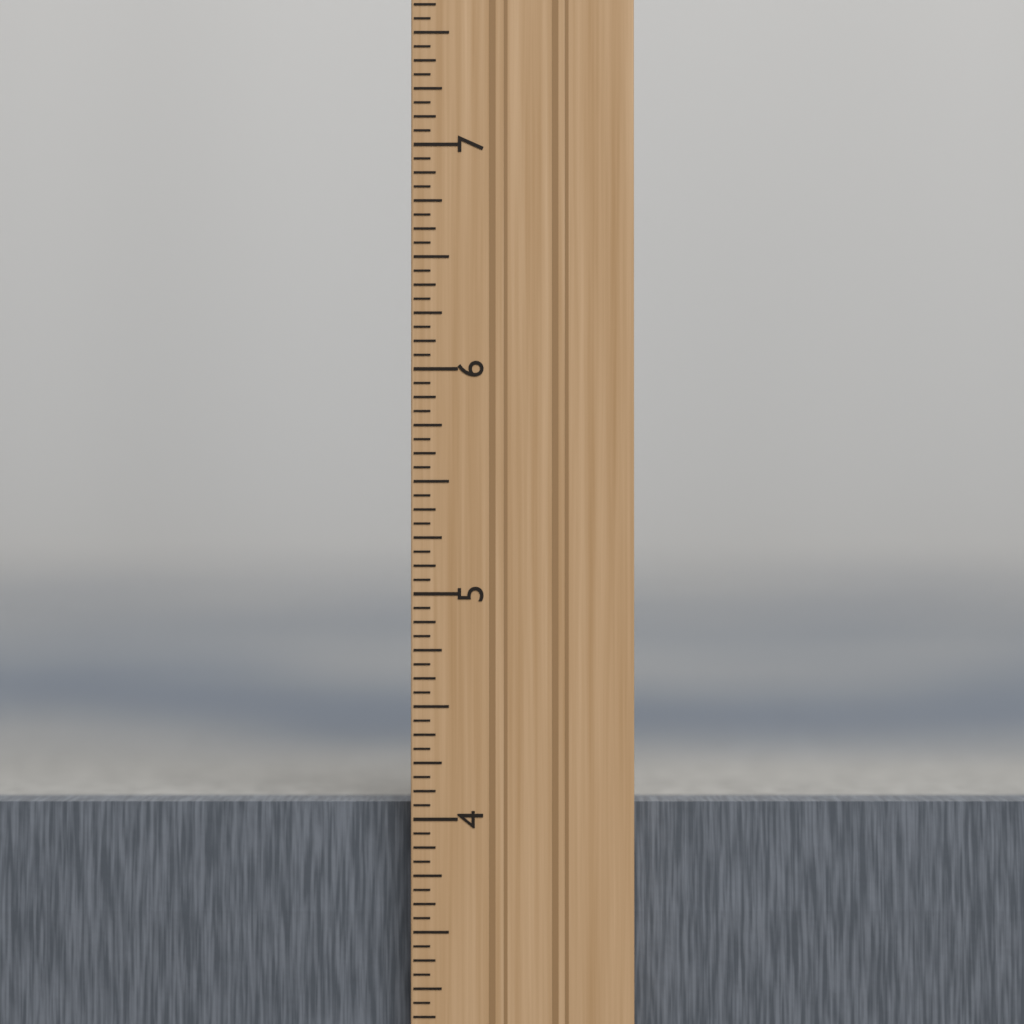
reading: 4.0625 in
